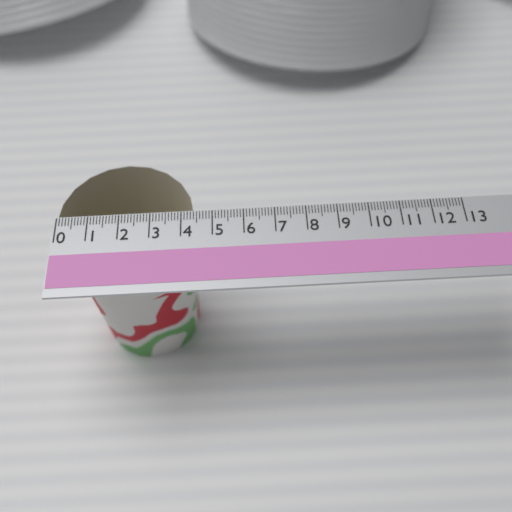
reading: 4.4 (no unit)
